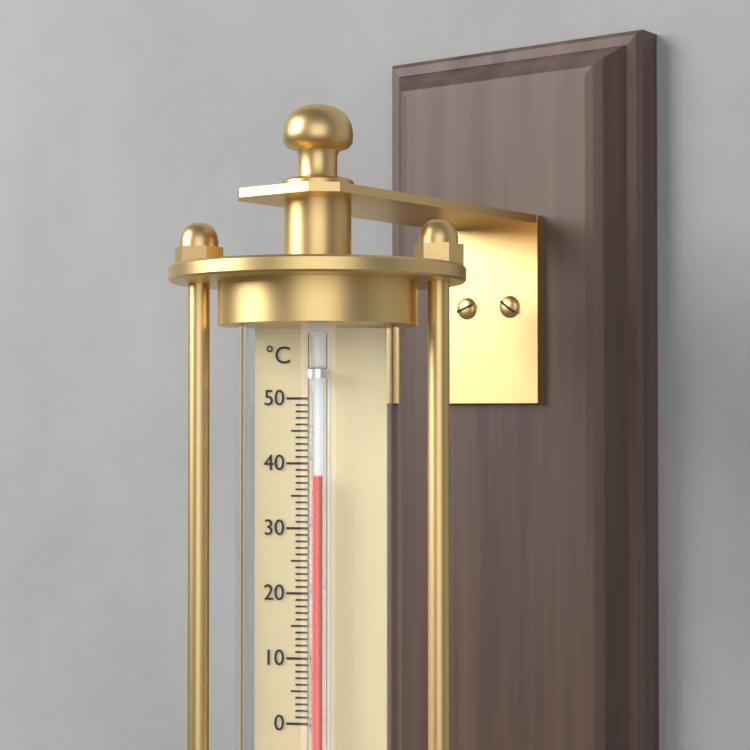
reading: 38 °C
